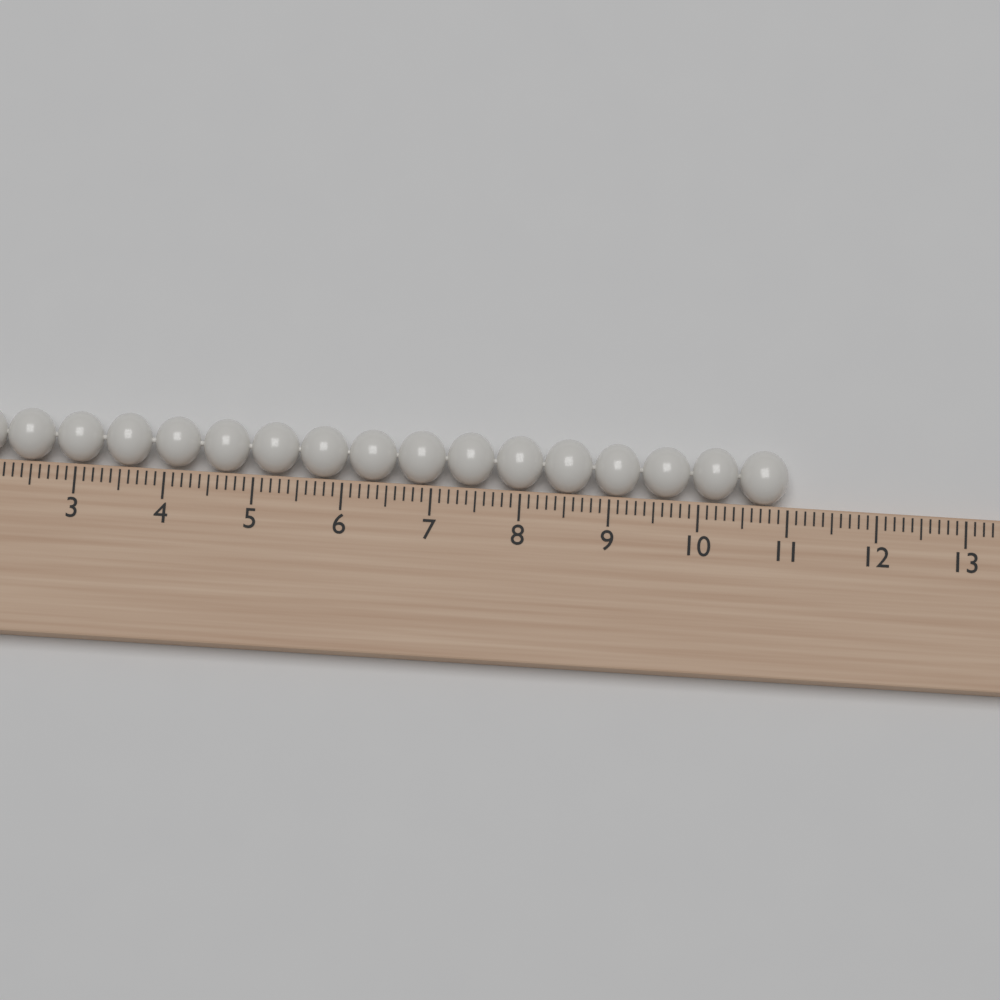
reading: 11.0 cm
